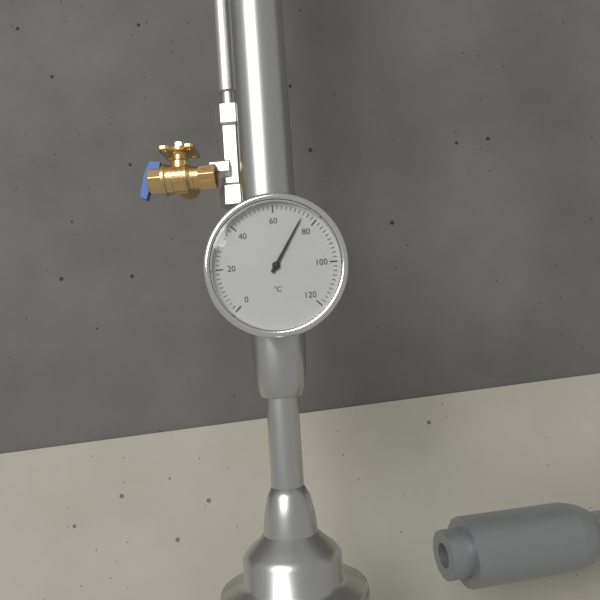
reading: 74 °C
